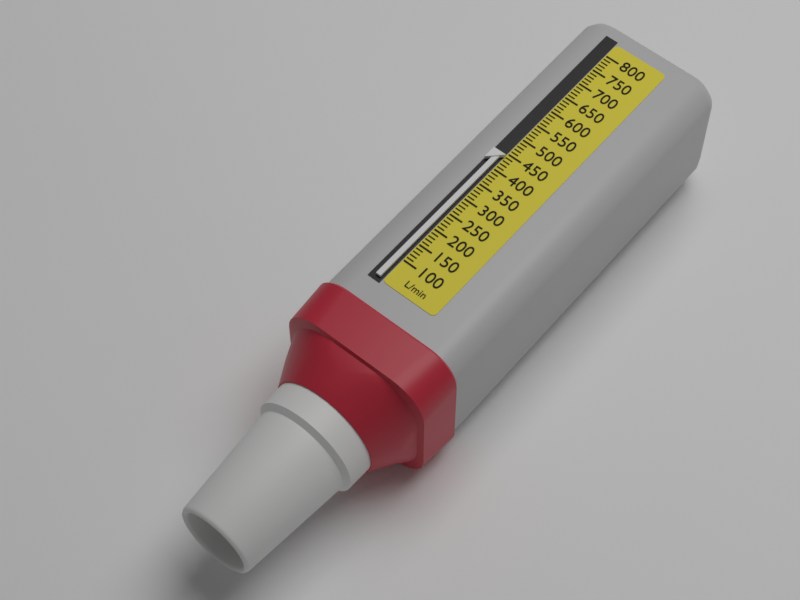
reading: 440 L/min
